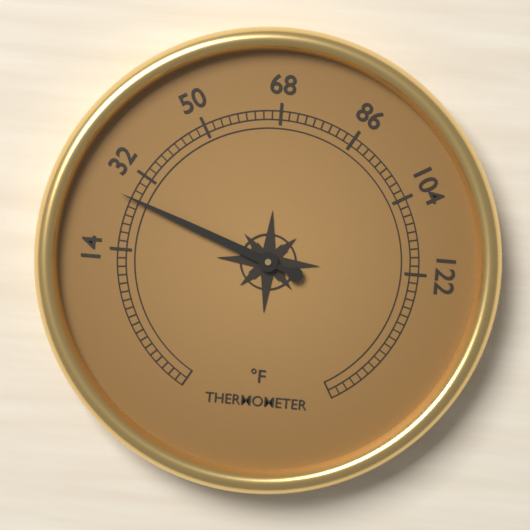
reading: 26 °F
